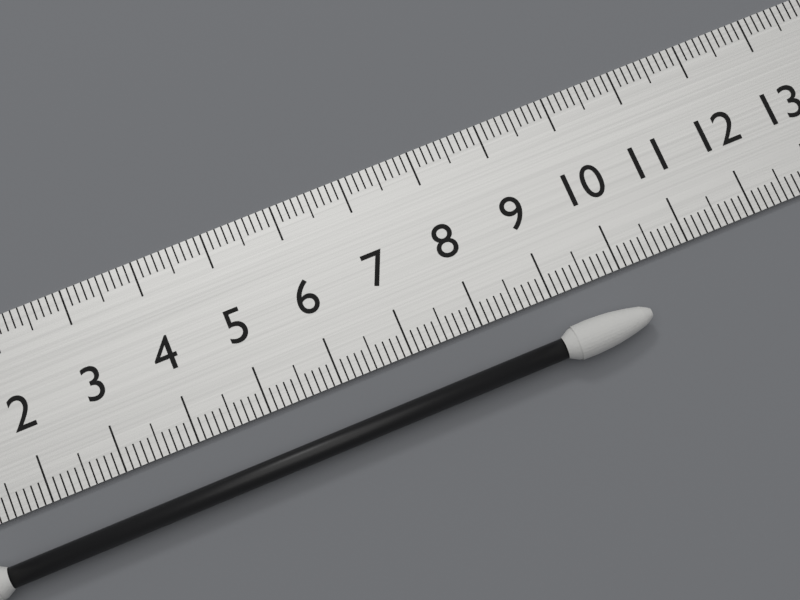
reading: 10.1 cm
